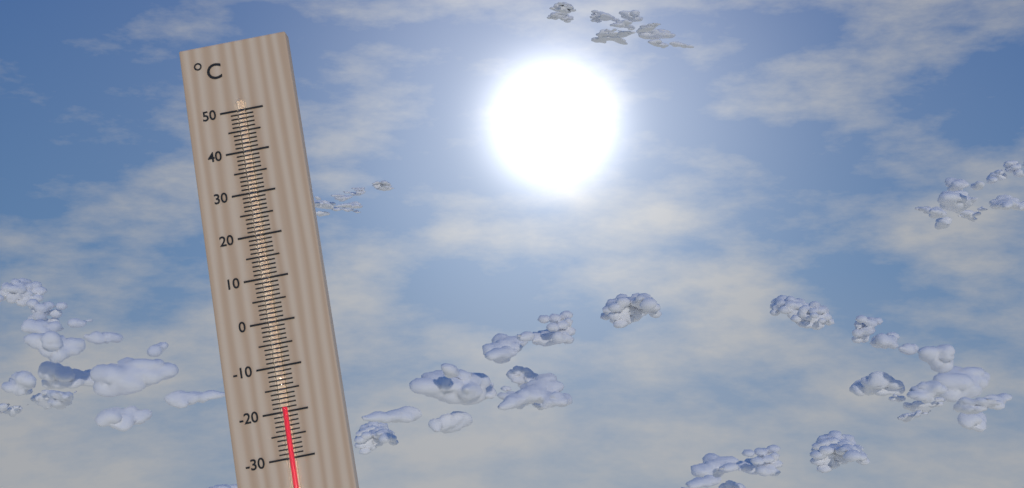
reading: -19 °C
